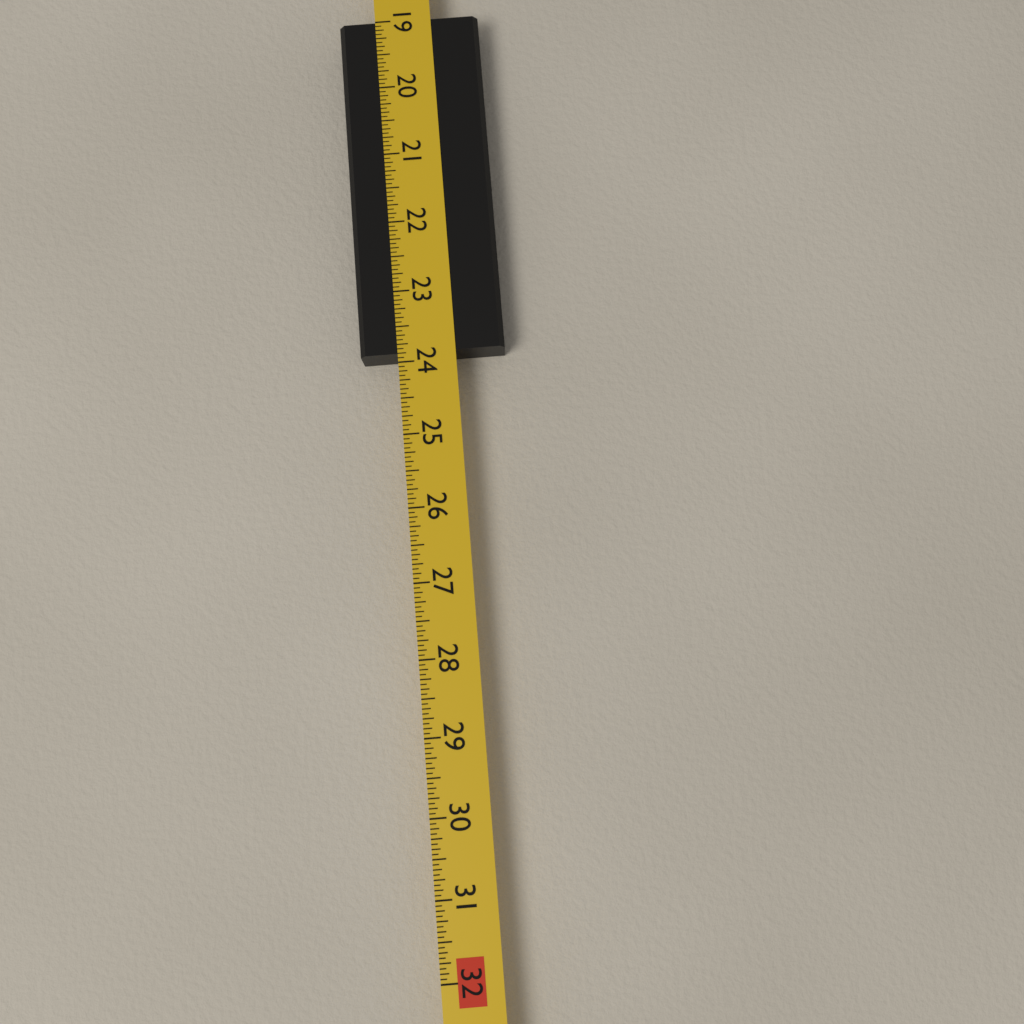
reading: 23.8750 in
